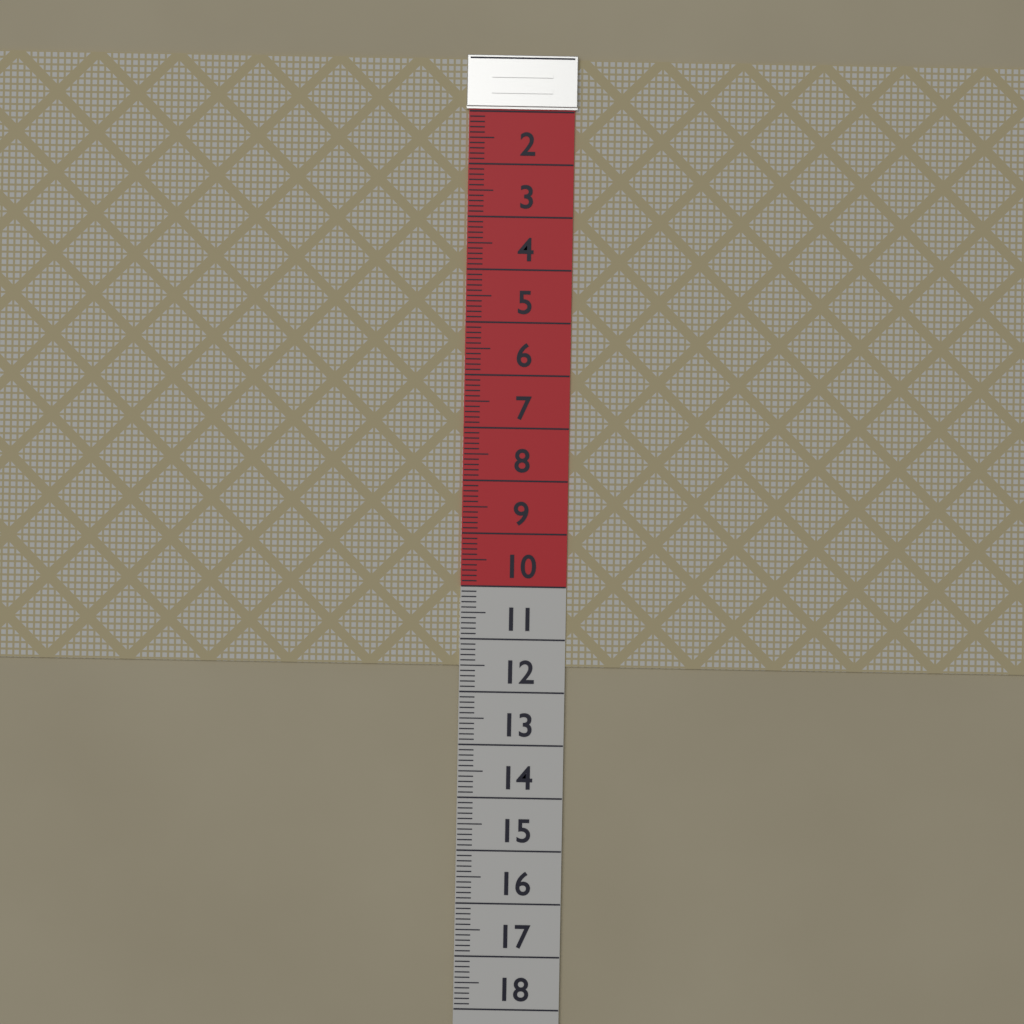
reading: 11.5 (no unit)
